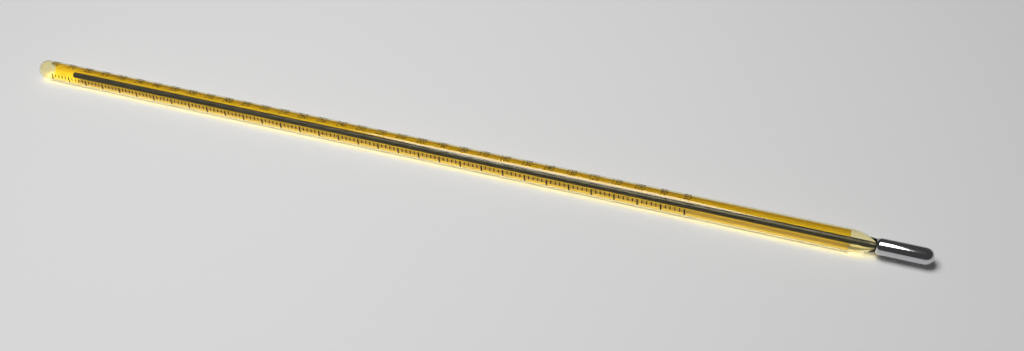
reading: 390 (no unit)
